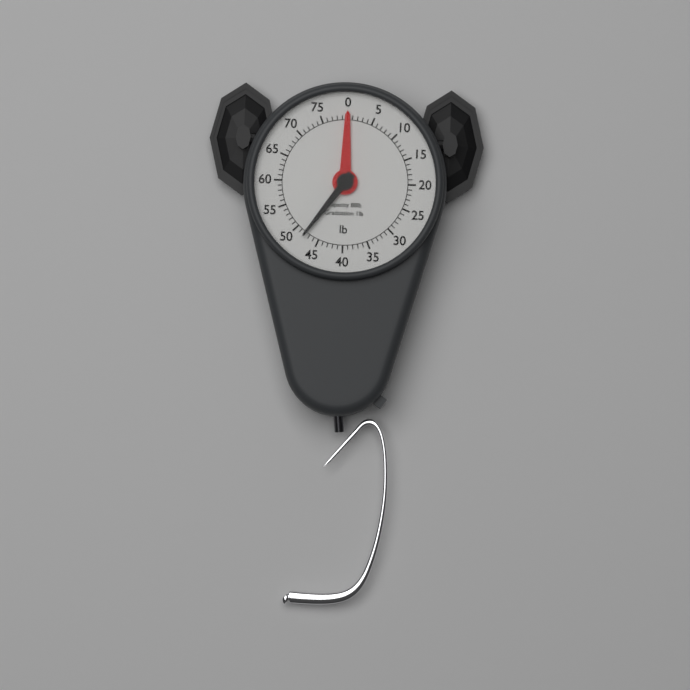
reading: 48 lb
